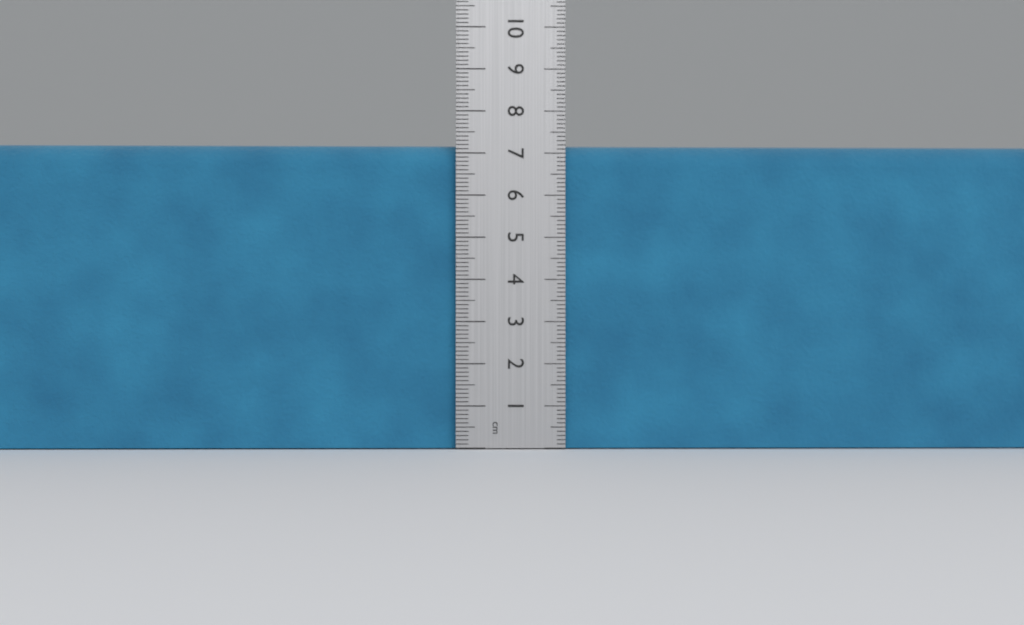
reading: 7.2 cm
